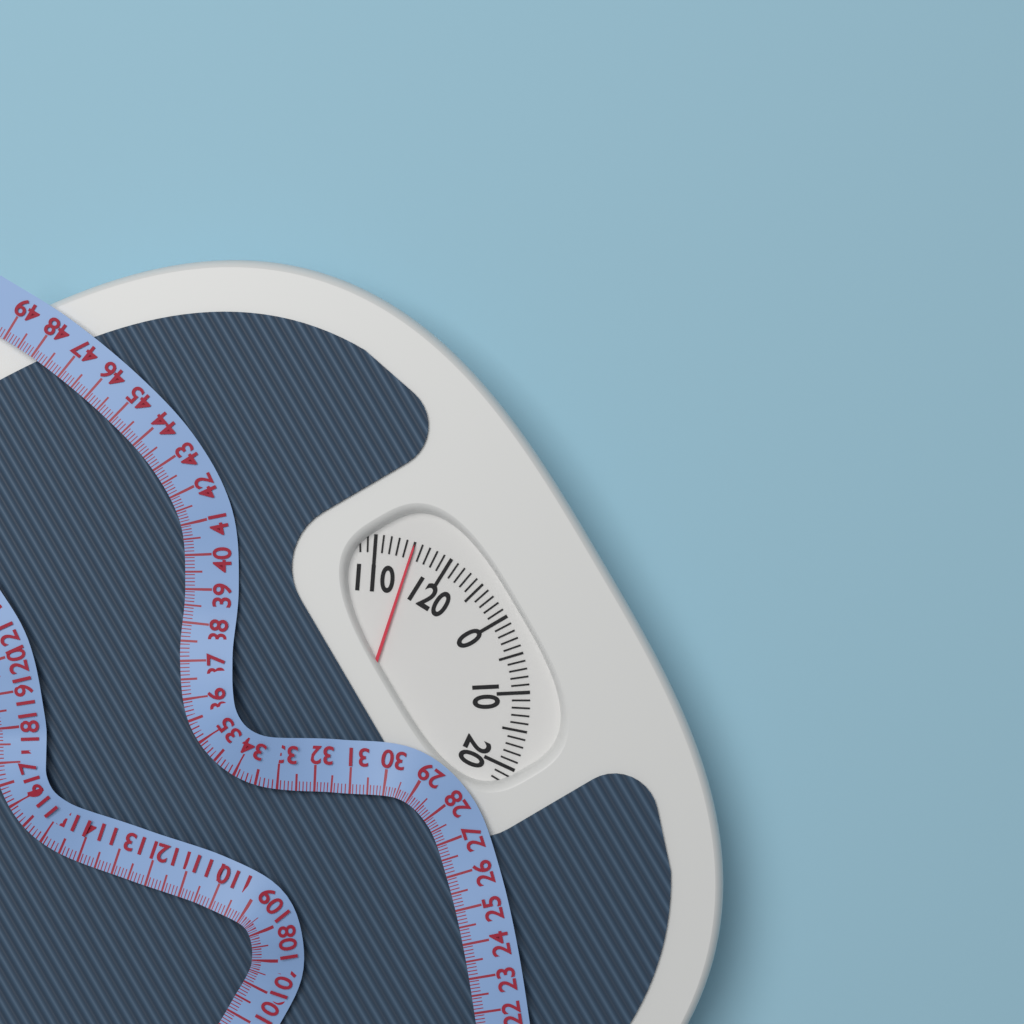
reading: 115 (no unit)
